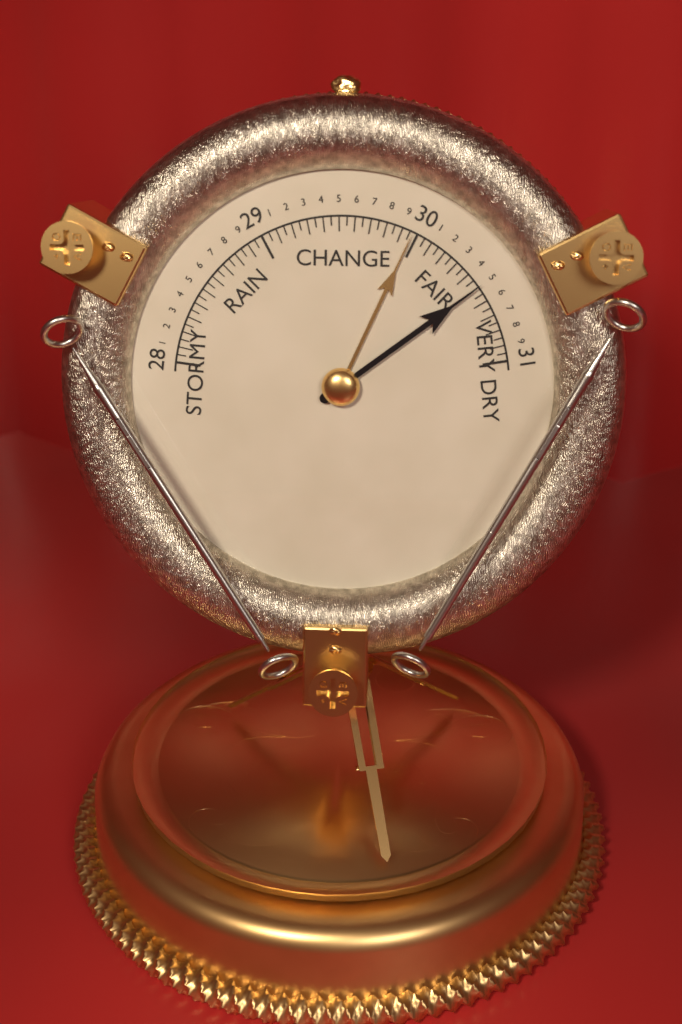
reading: 30.50 (no unit)
